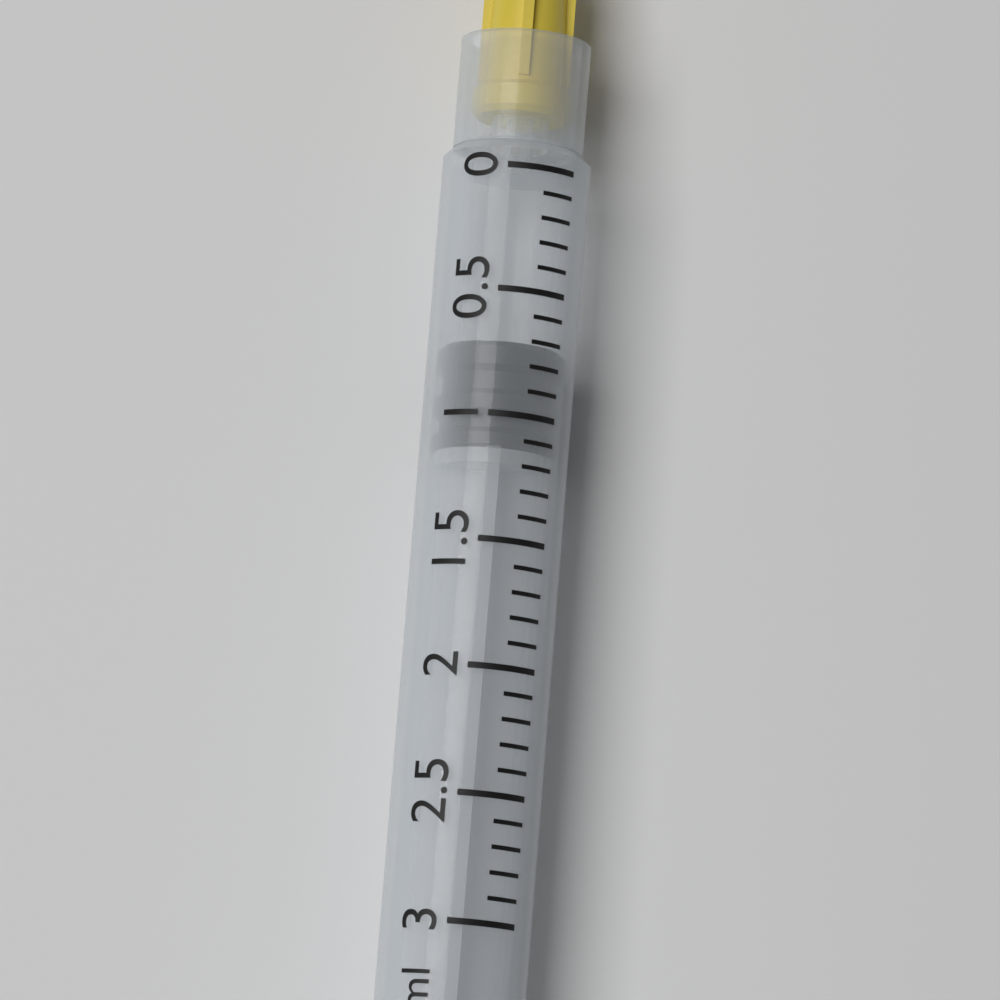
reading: 0.7 ml
